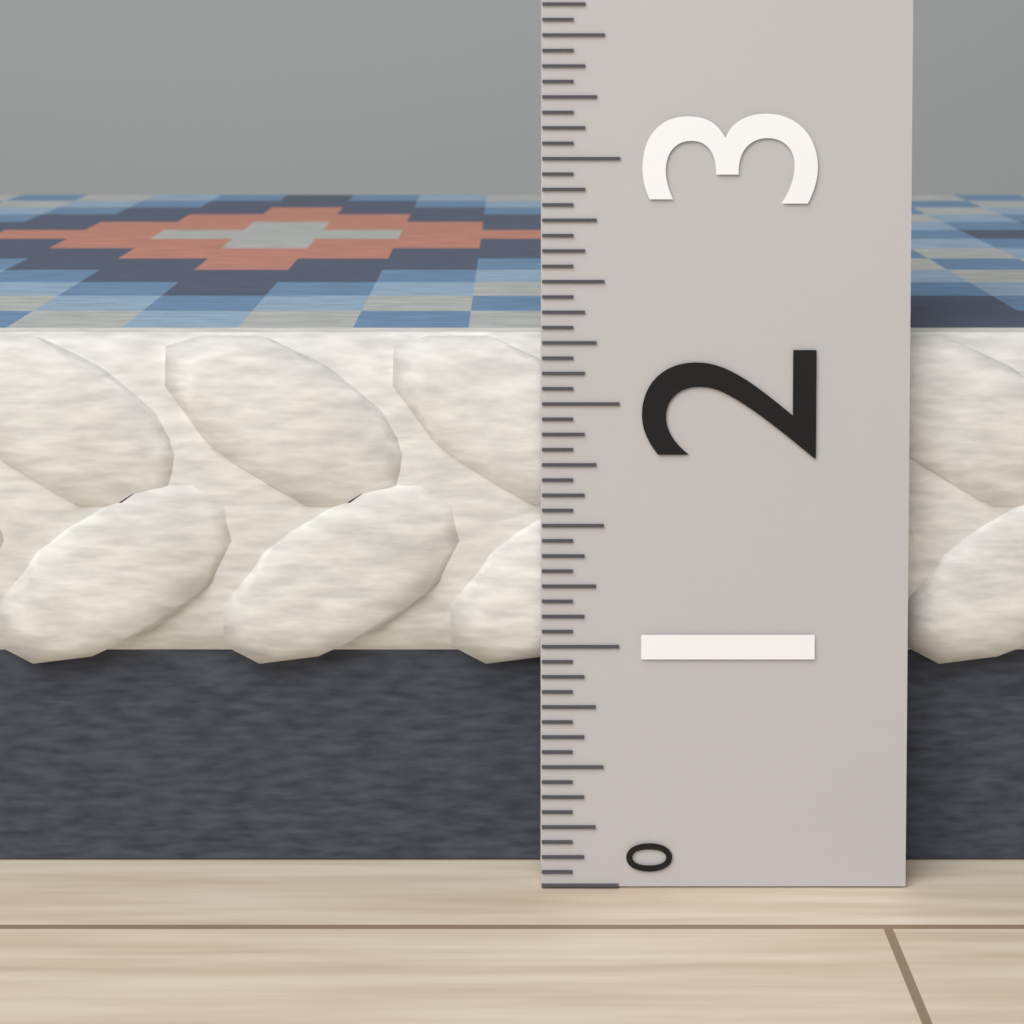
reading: 2.2500 (no unit)
